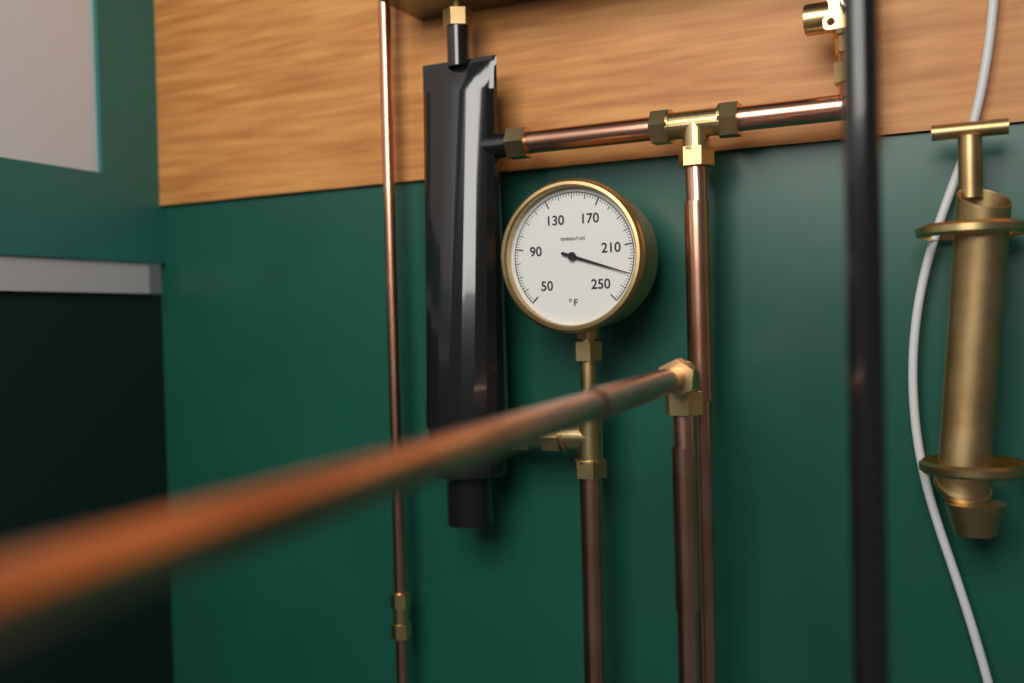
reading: 230 °F
